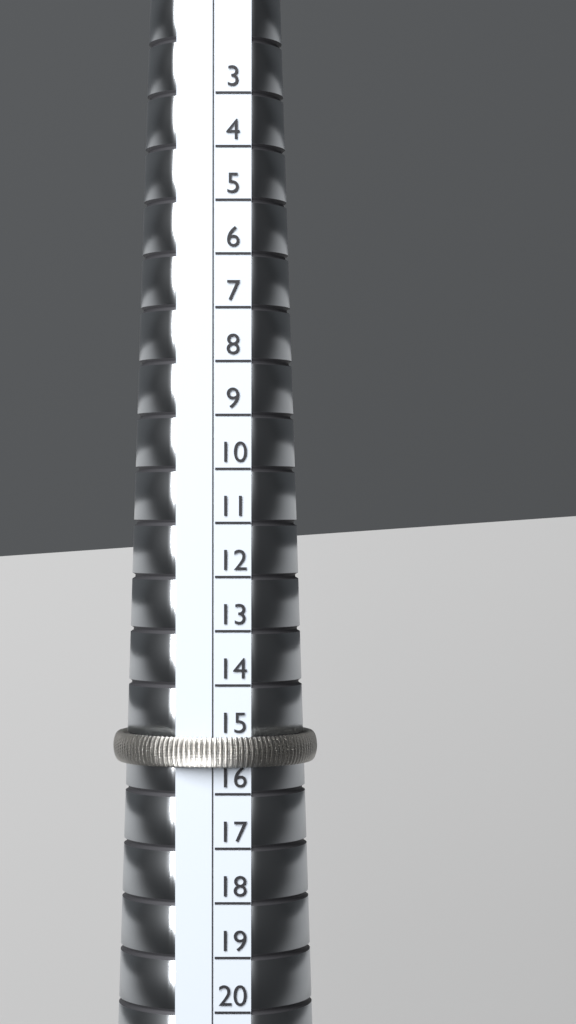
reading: 15.5 (no unit)
